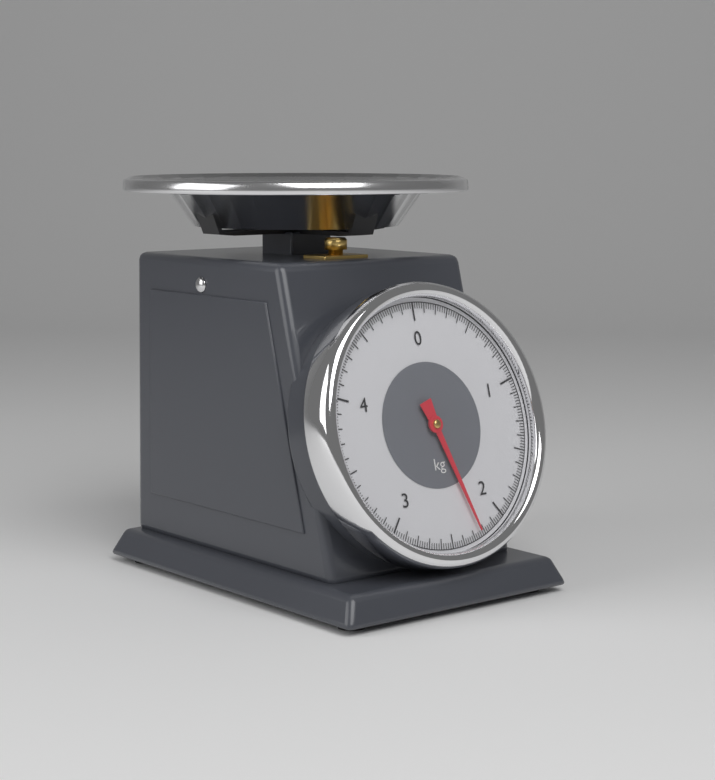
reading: 2.24 kg
